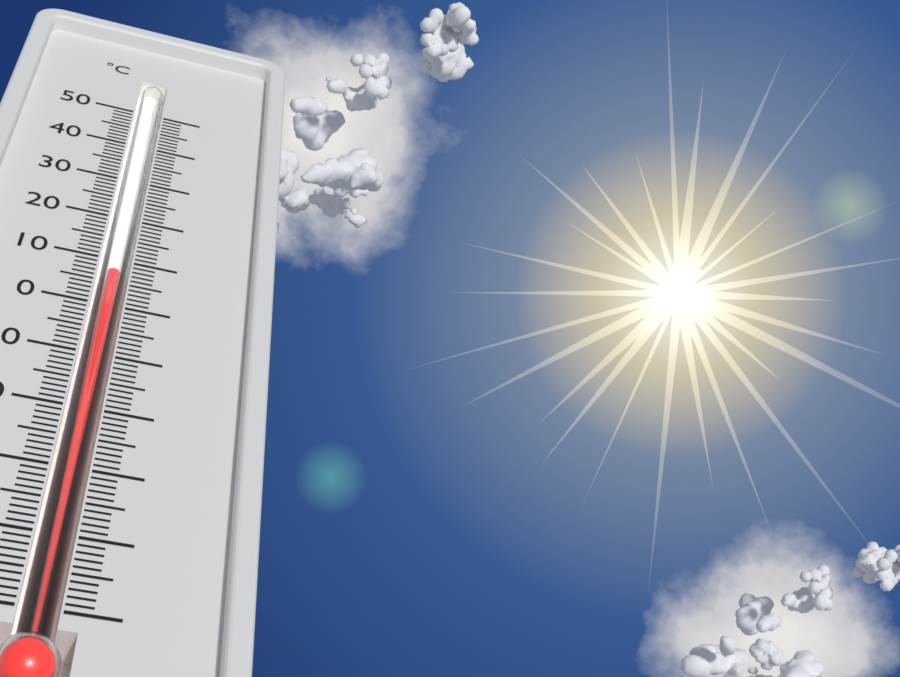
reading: 8 °C
